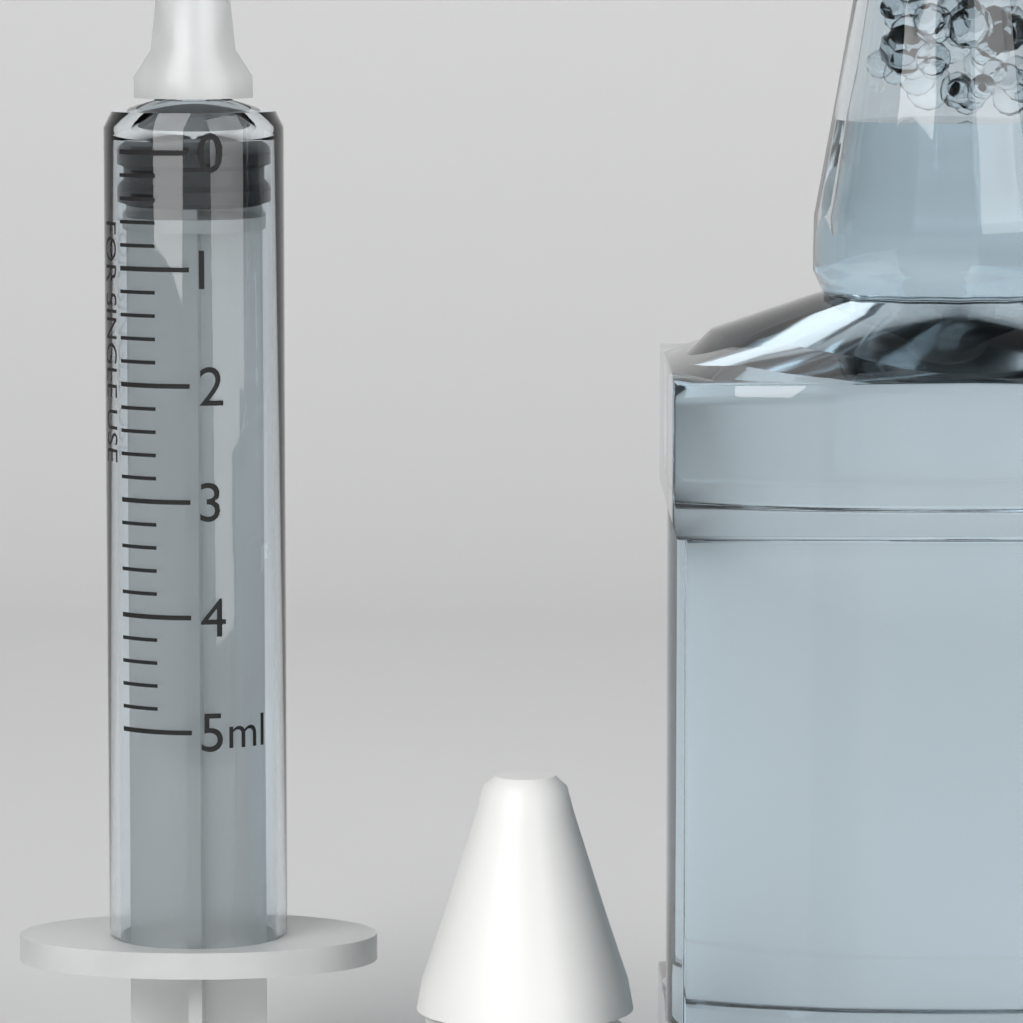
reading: 0.0 ml
